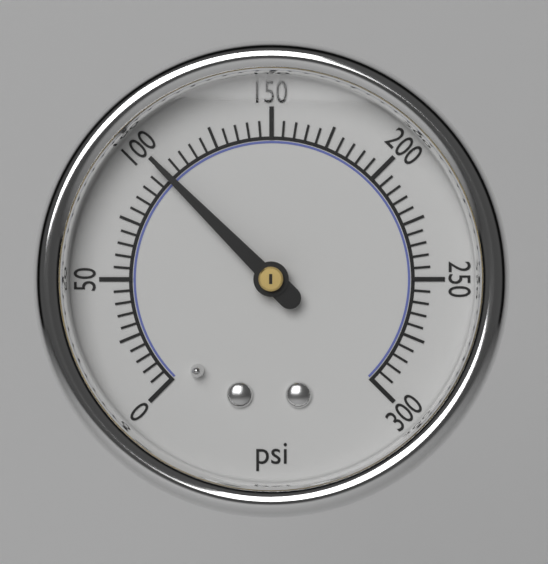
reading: 100 psi
